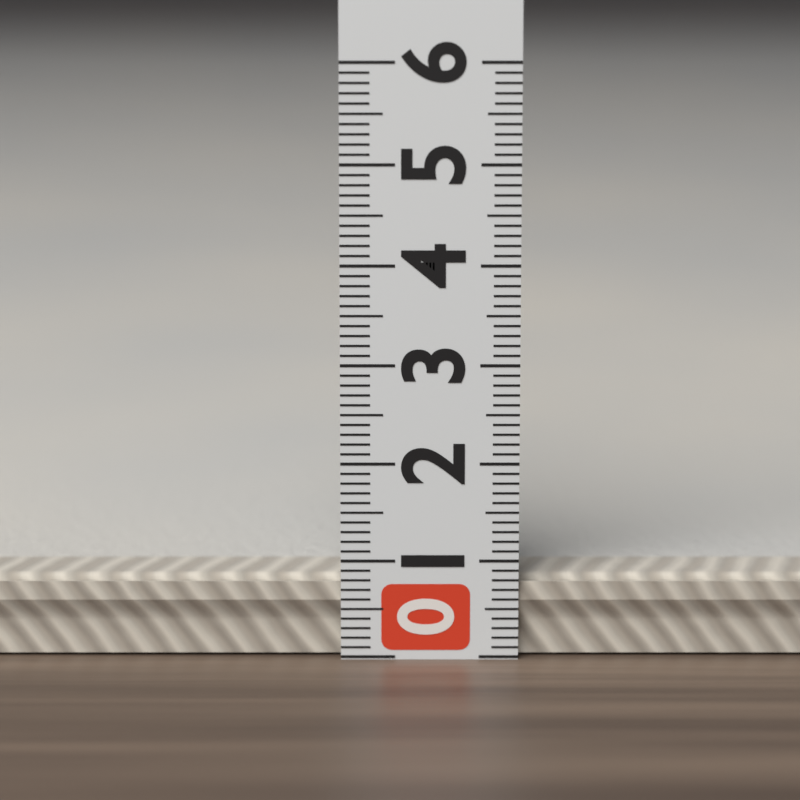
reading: 0.8 (no unit)
